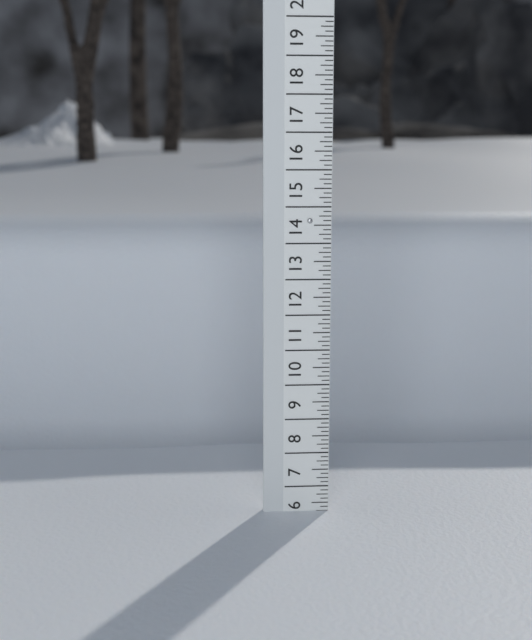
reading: 6.250 (no unit)
